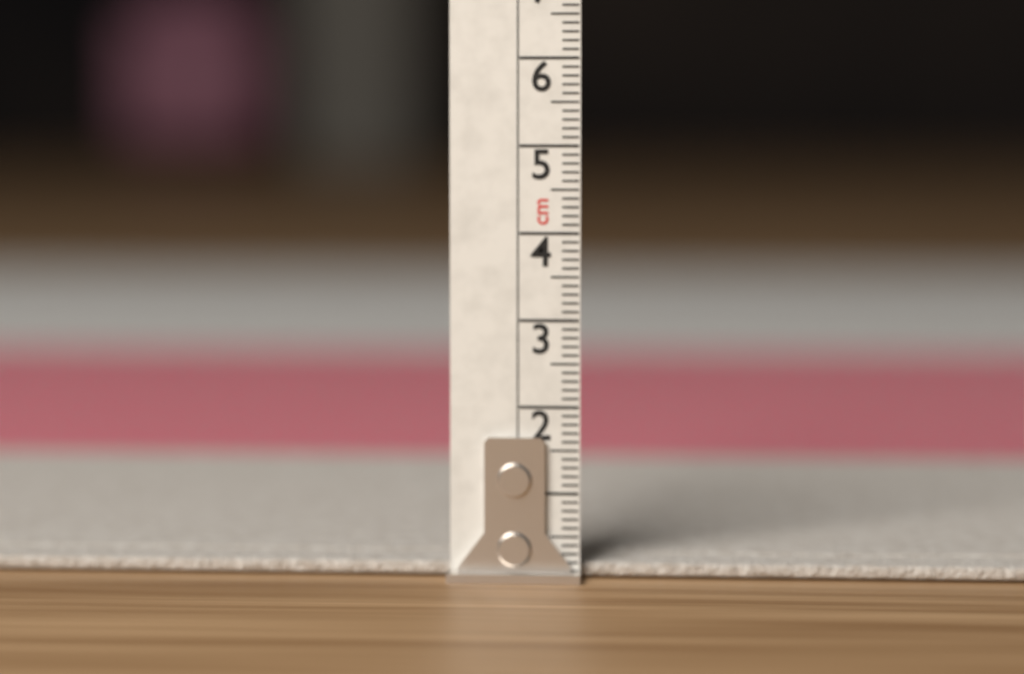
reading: 0.2 cm
